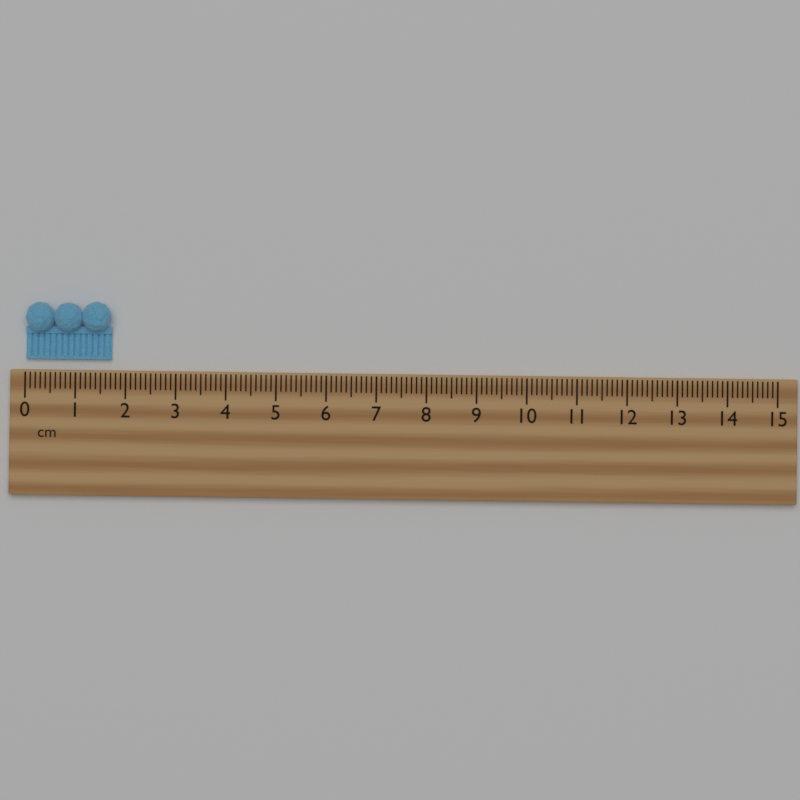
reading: 1.7 cm
